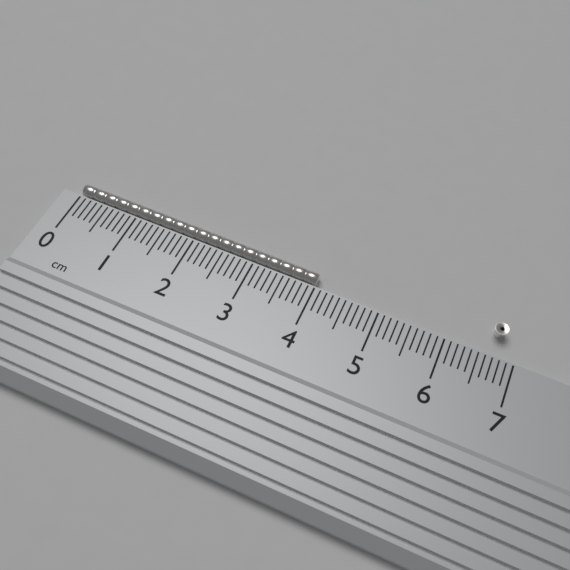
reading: 4.0 cm
